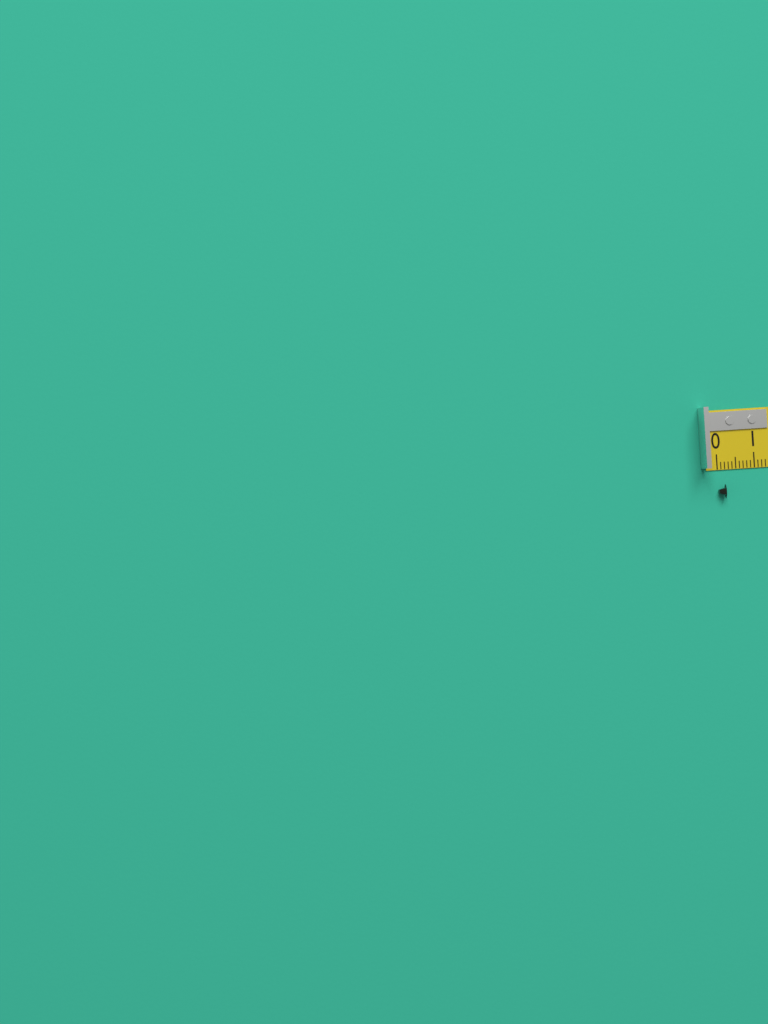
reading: 0.2 cm
